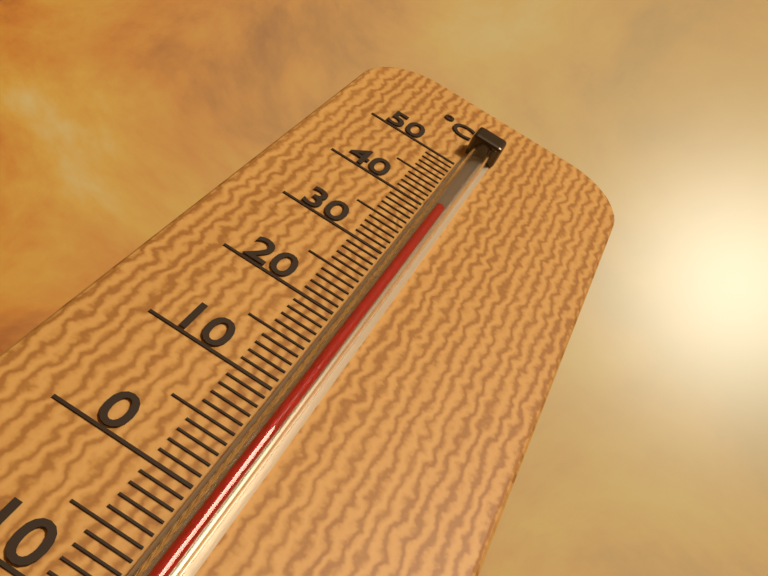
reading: 39 °C
